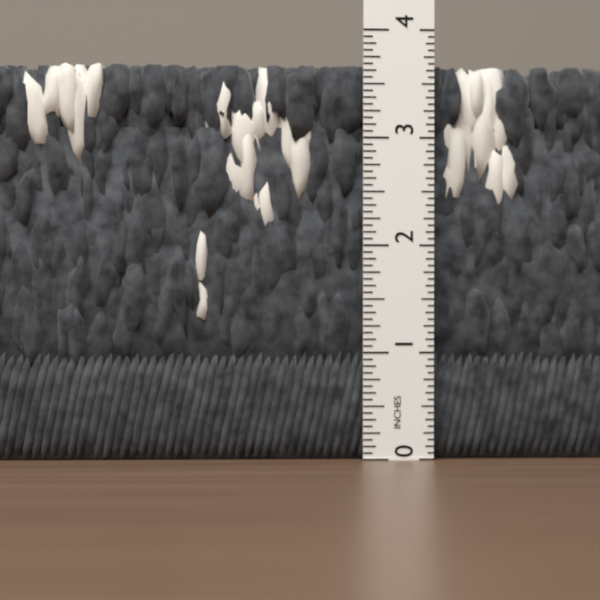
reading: 3.6875 in
